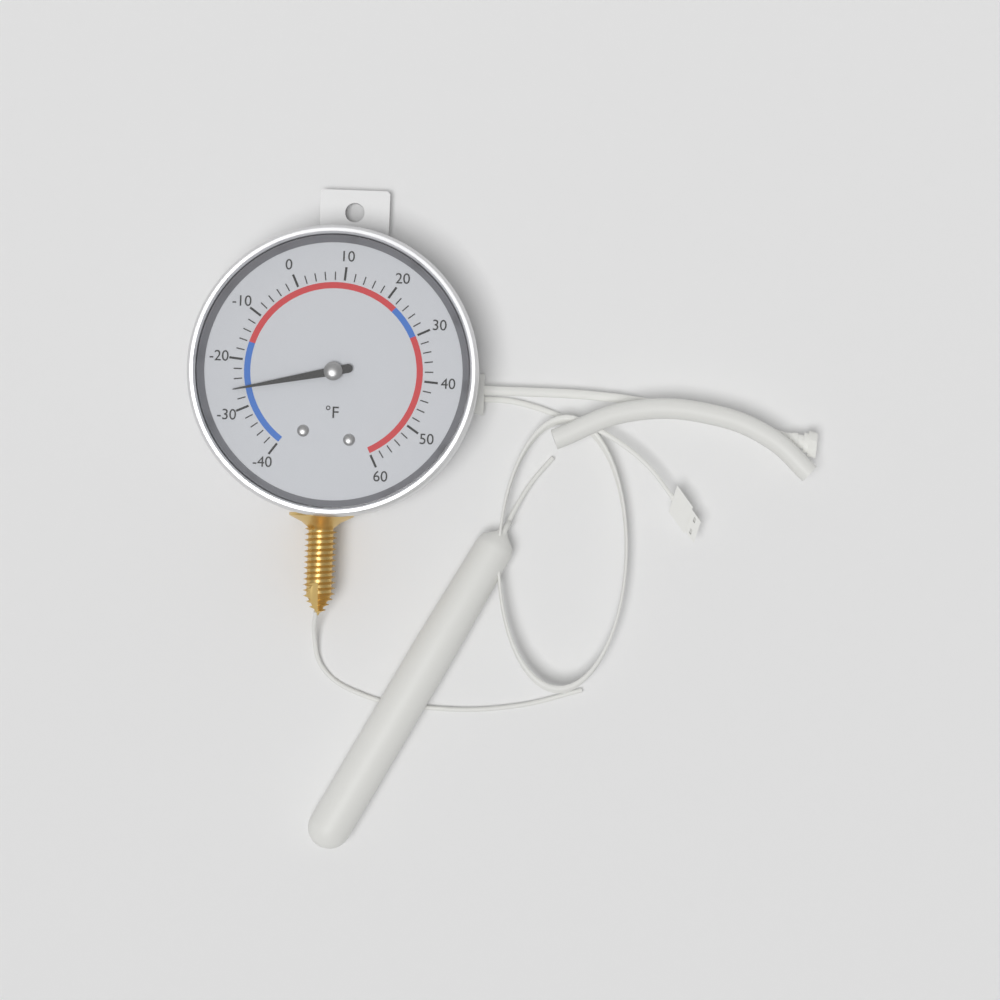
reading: -26 °F
